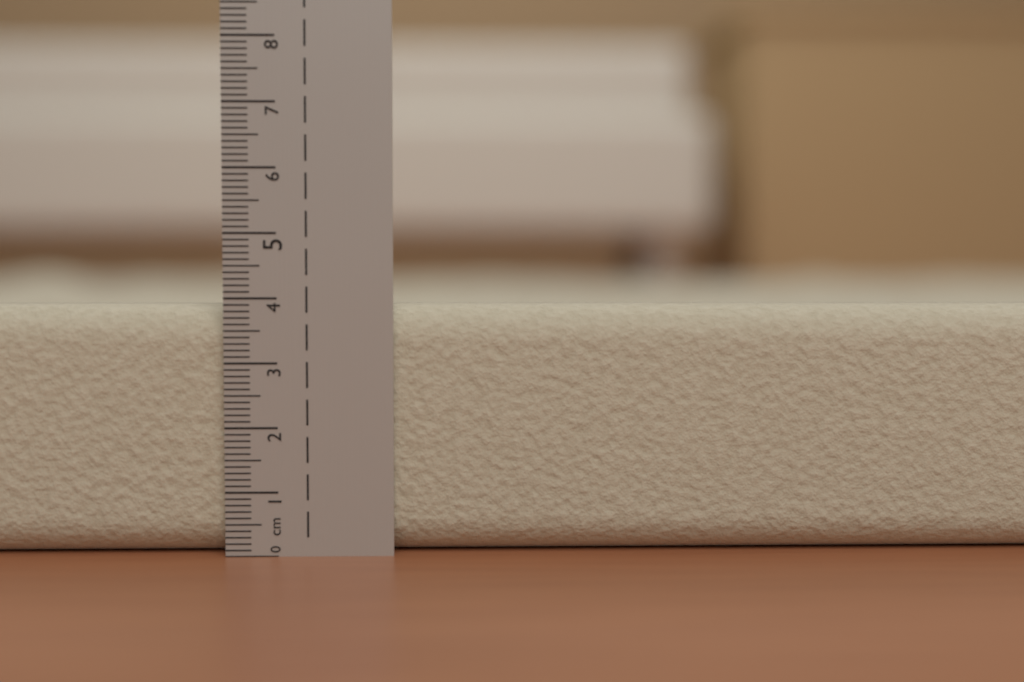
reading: 3.9 cm
